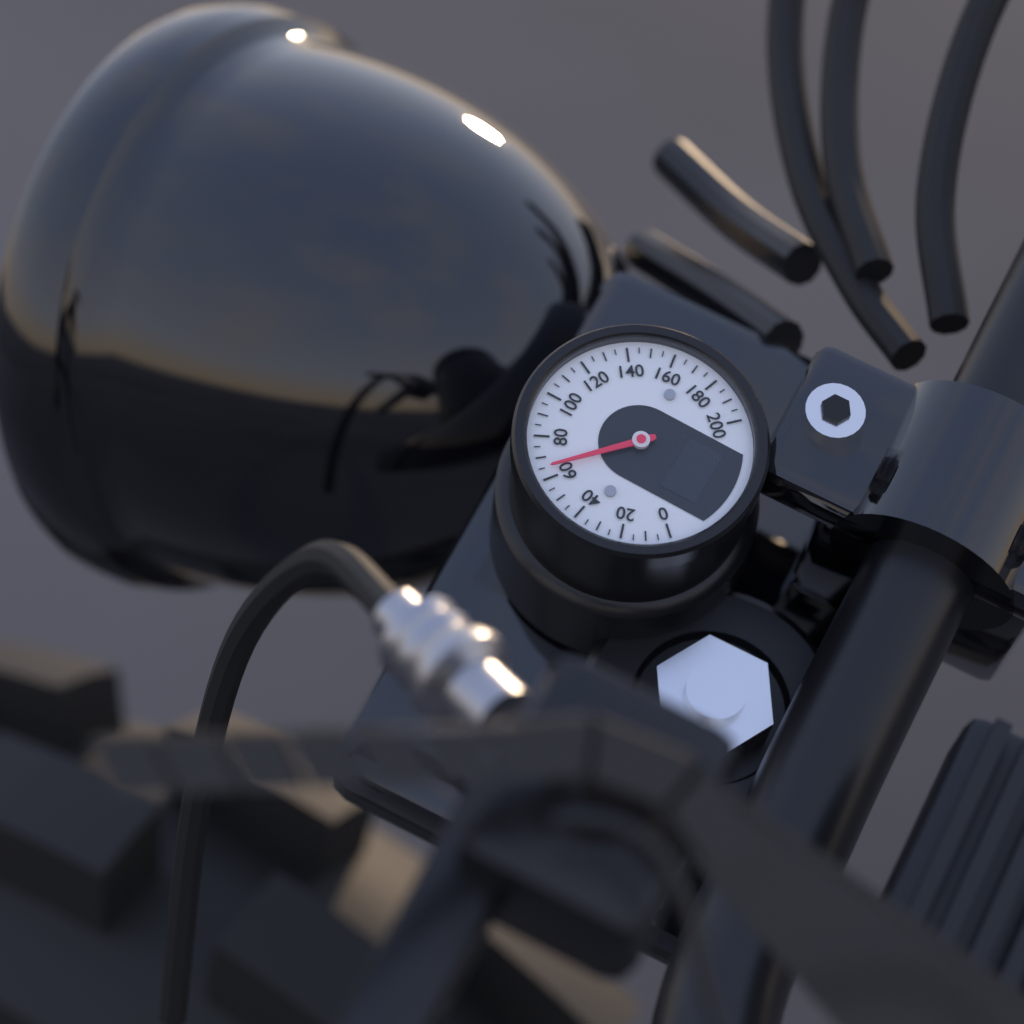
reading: 65 (no unit)
